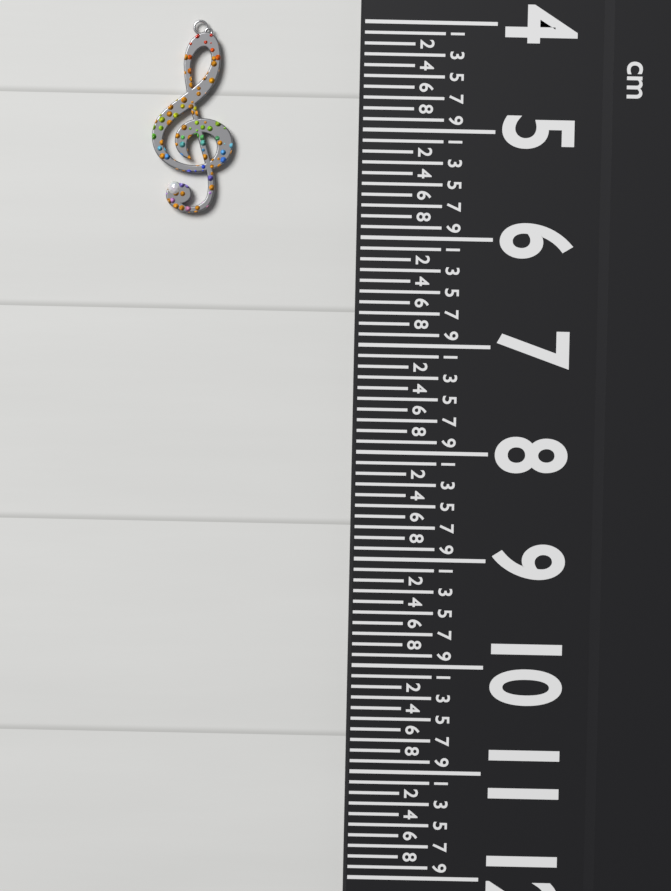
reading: 5.8 cm
